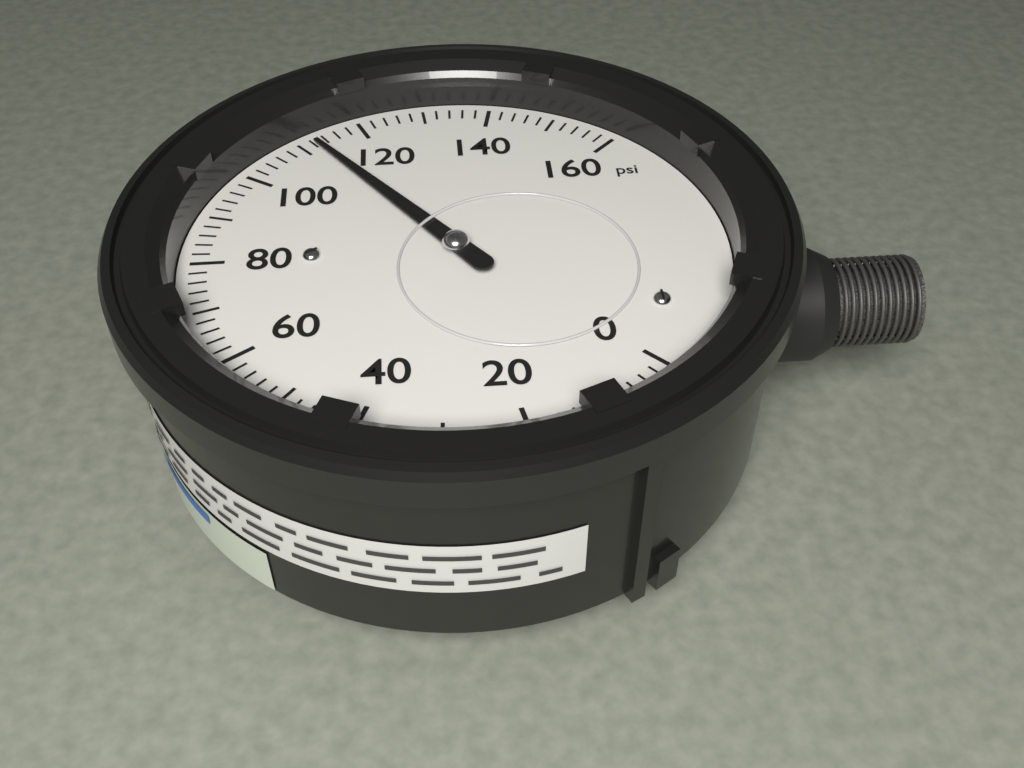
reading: 112 psi
